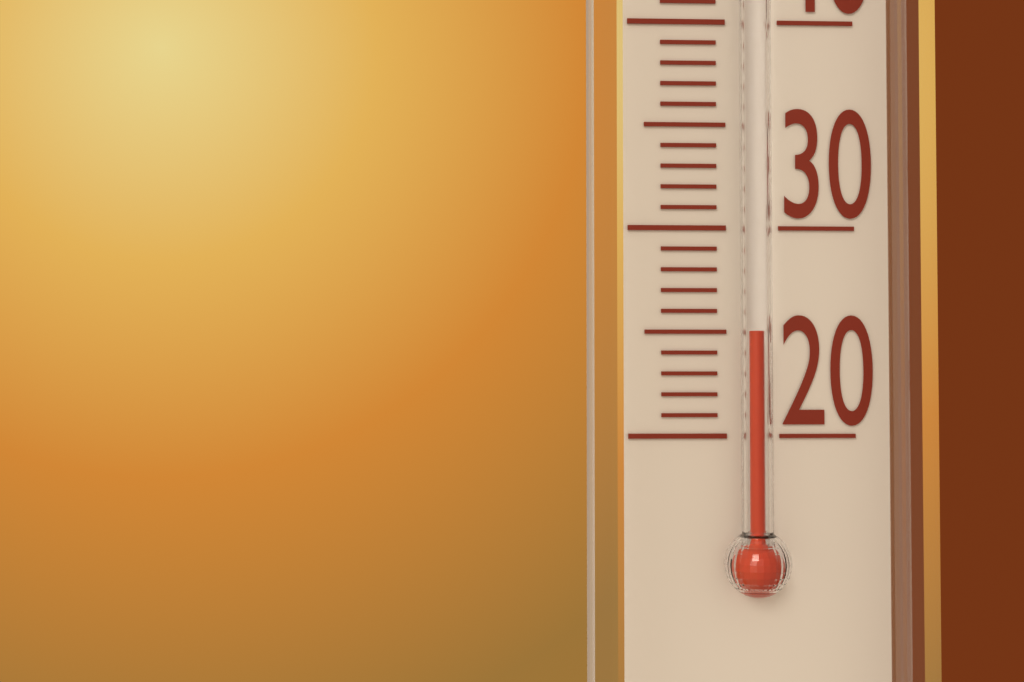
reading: 25 °C
